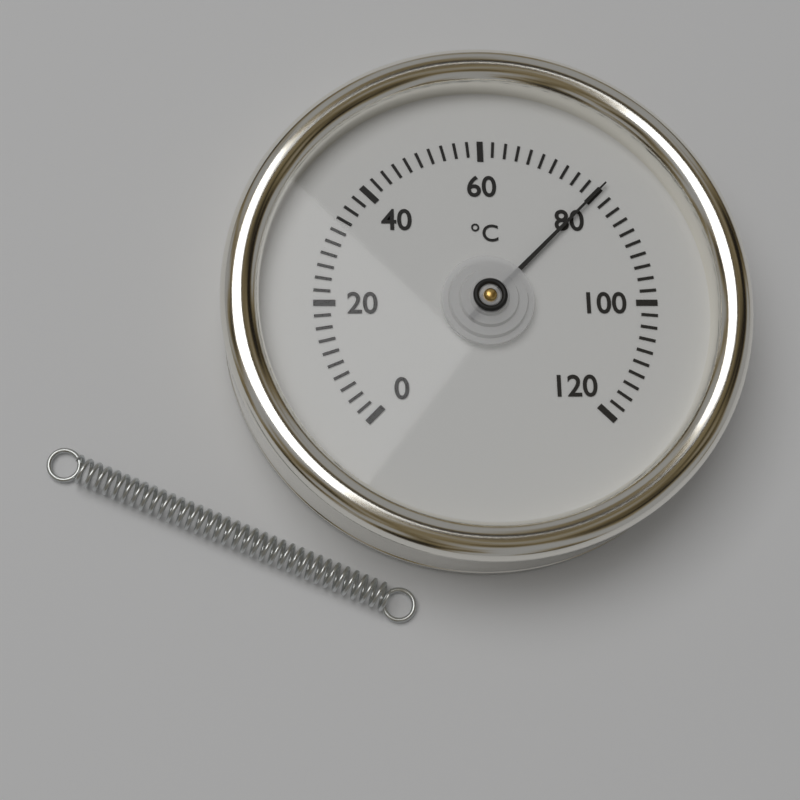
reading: 80 °C
